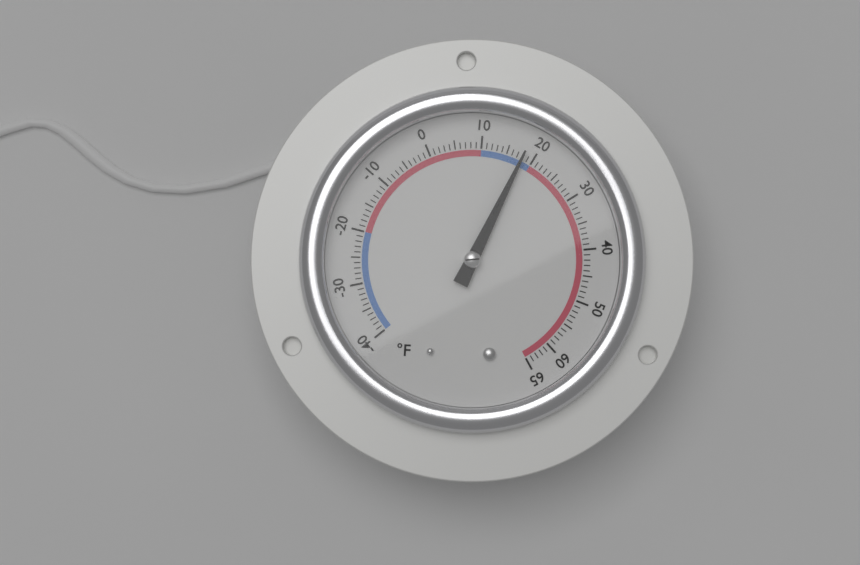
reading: 18 °F
